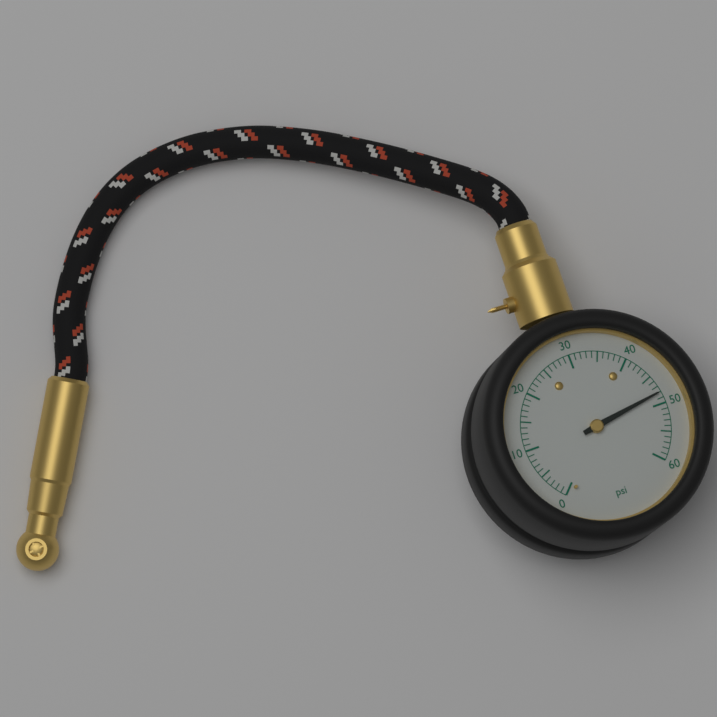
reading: 48 psi
